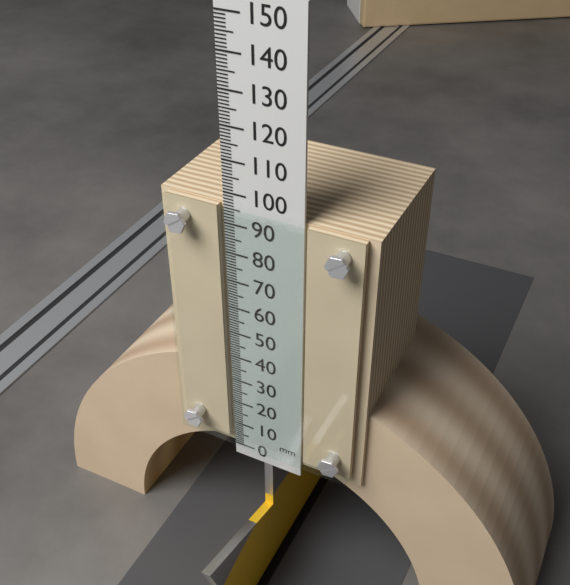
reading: 96 mm
